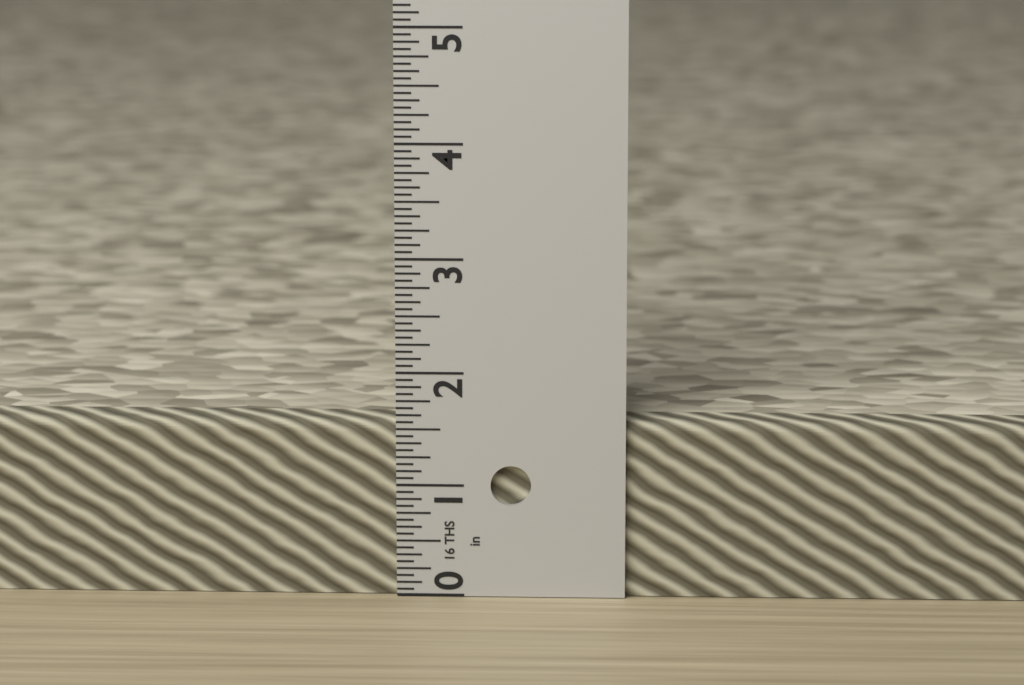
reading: 1.5625 in
